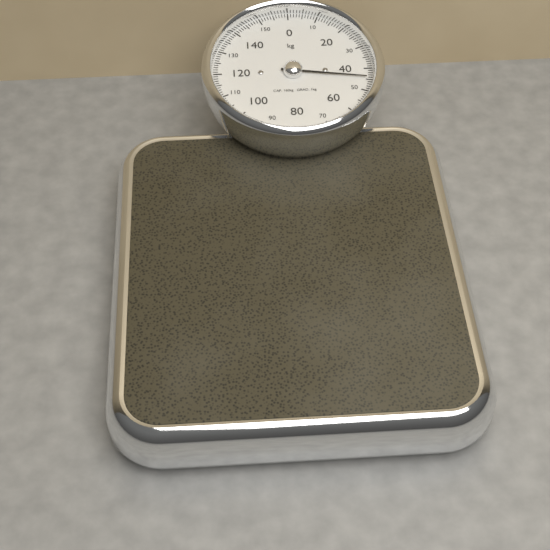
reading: 44 kg
